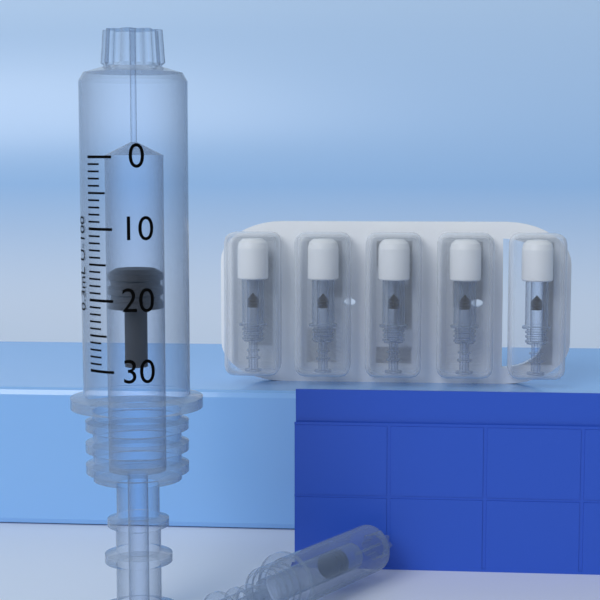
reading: 16 units
